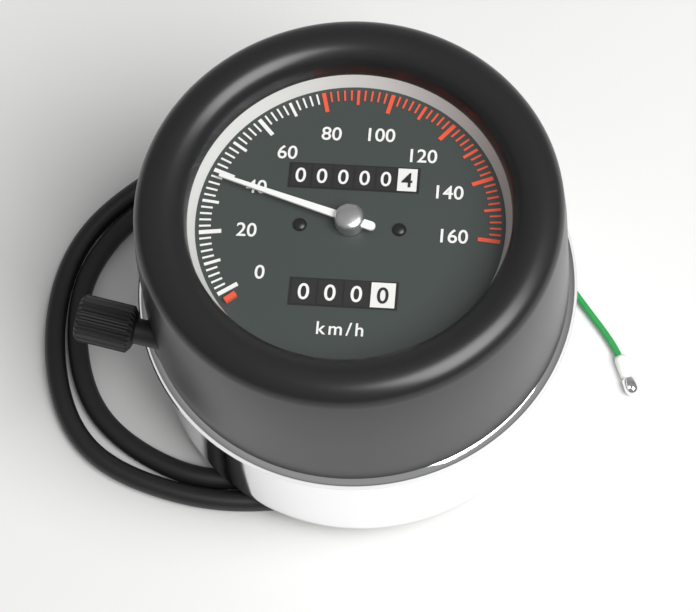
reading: 38 km/h
